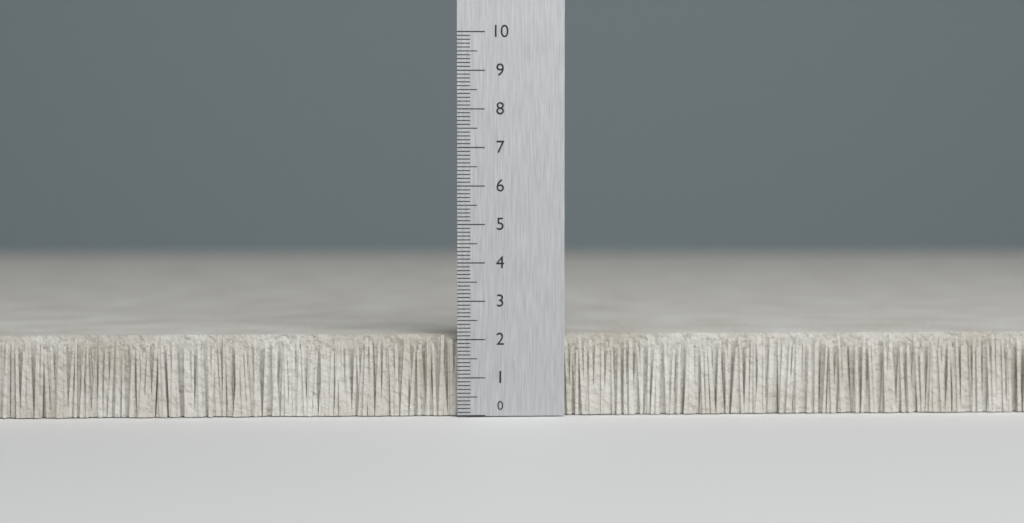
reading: 2.1 (no unit)
